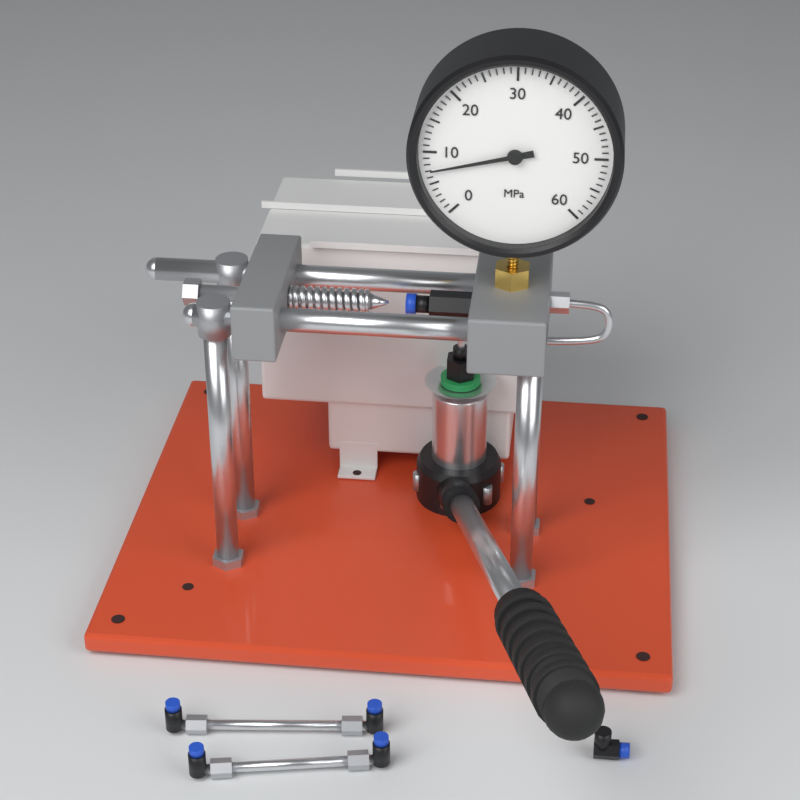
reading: 7 MPa
